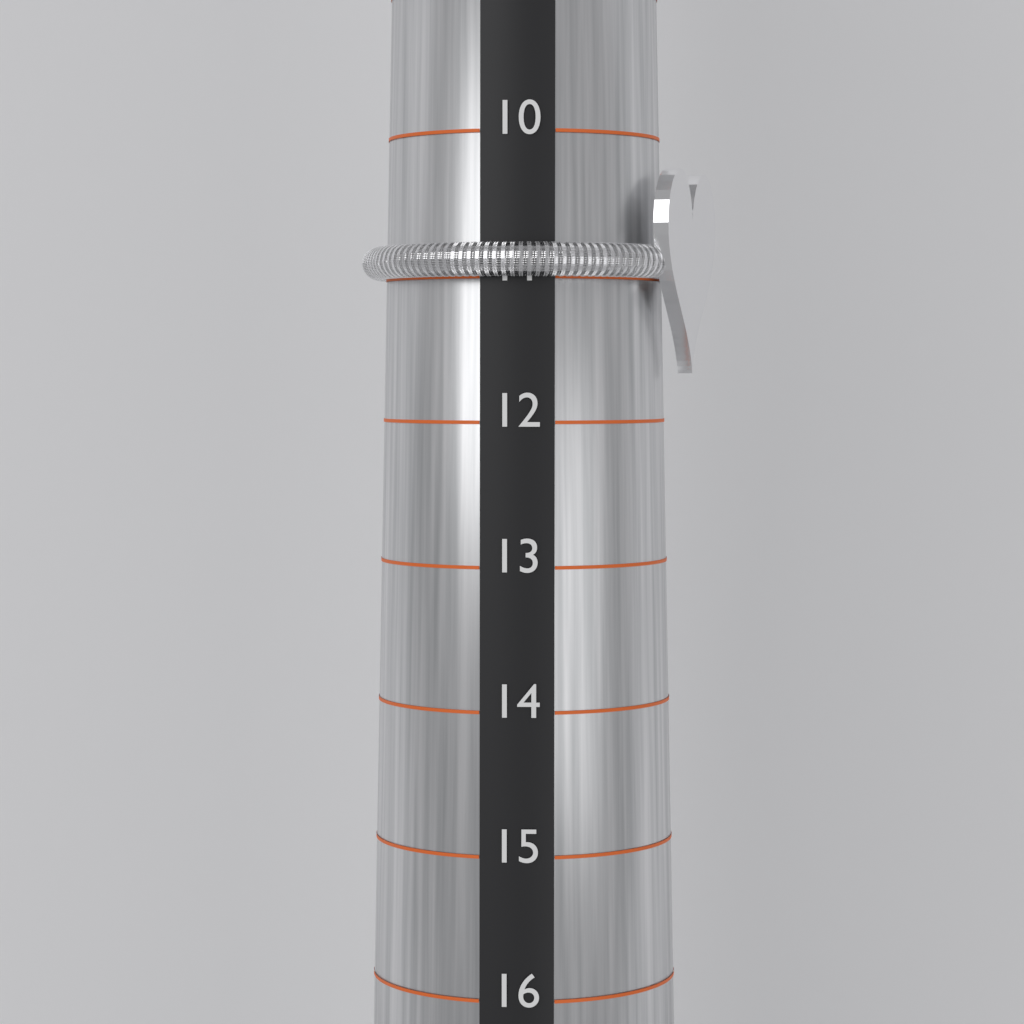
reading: 11 (no unit)
